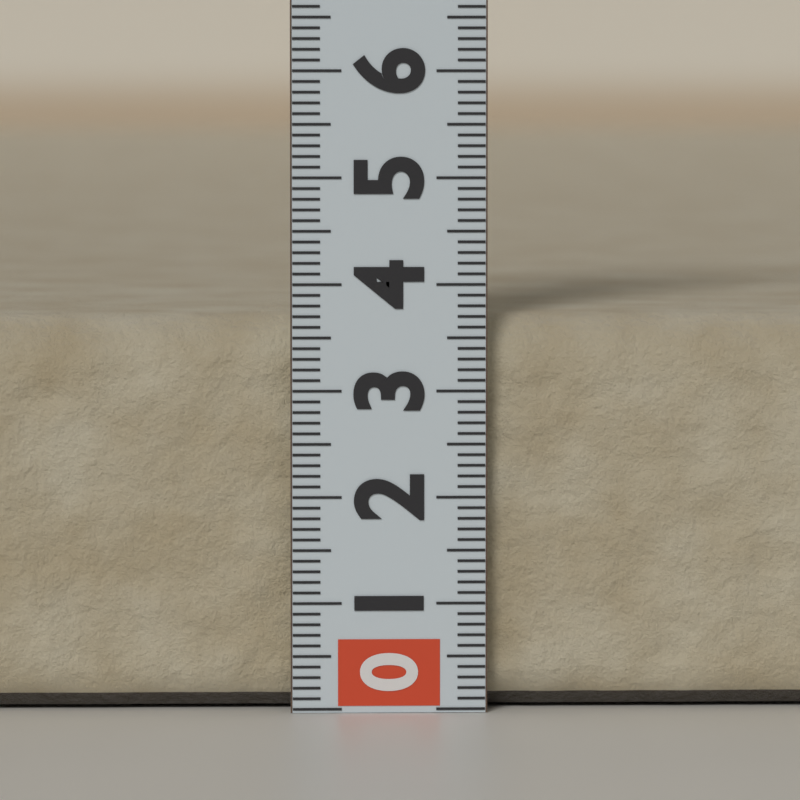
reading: 3.7 (no unit)
